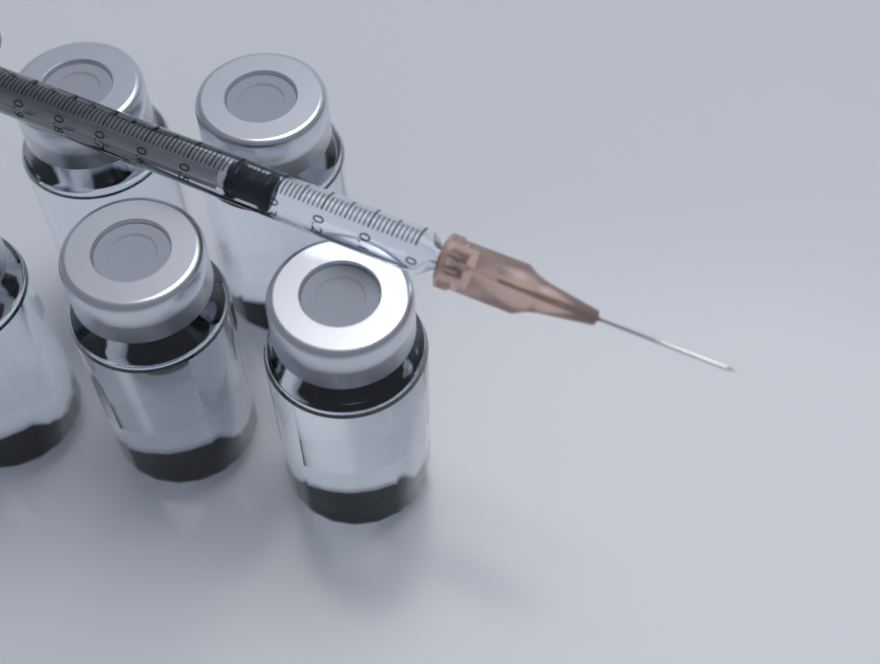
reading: 0.31 ml
